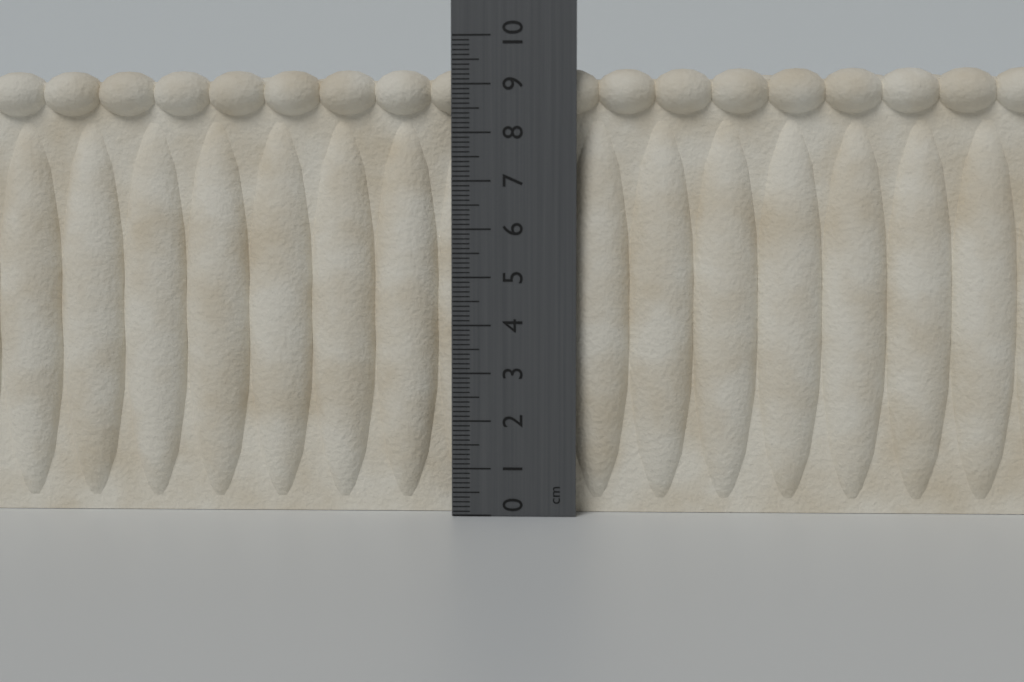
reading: 9.4 cm
